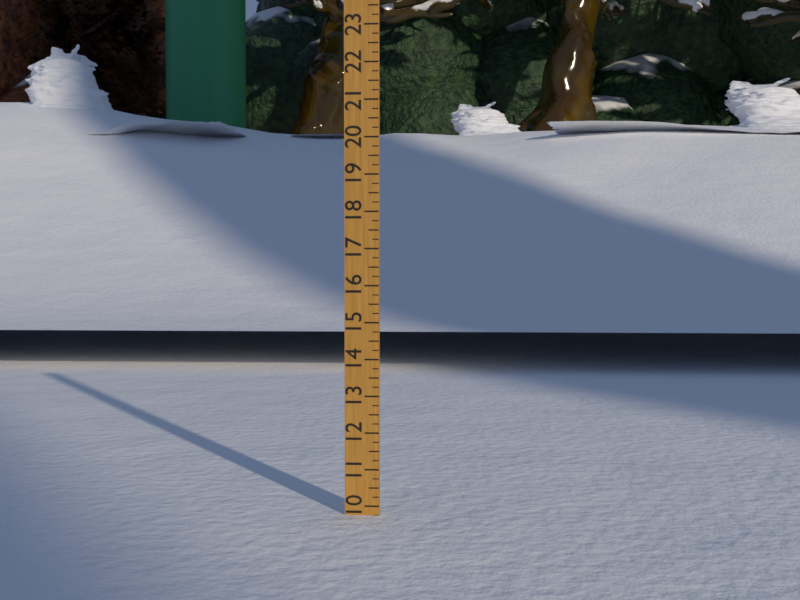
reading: 9.75 (no unit)
